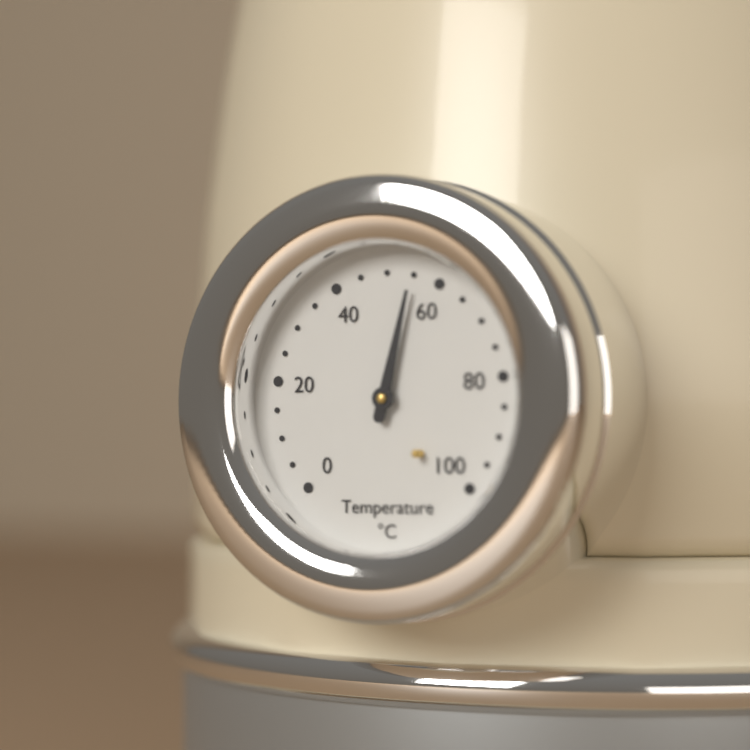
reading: 55 °C
